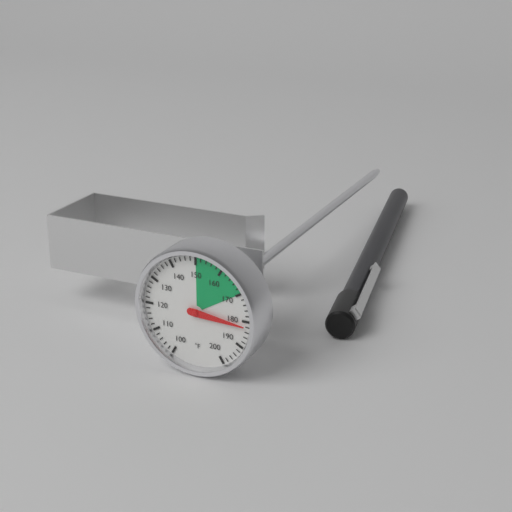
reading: 182 °F
